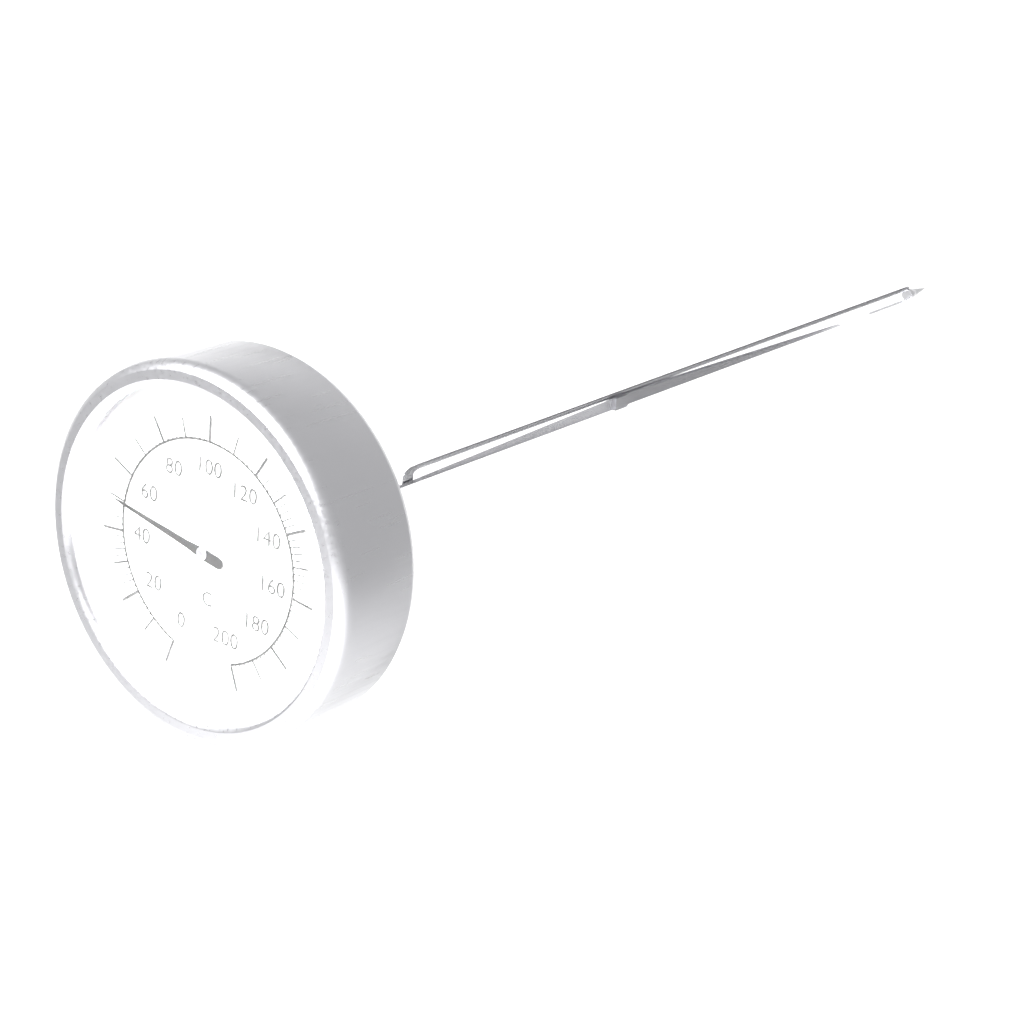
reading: 50 °C
